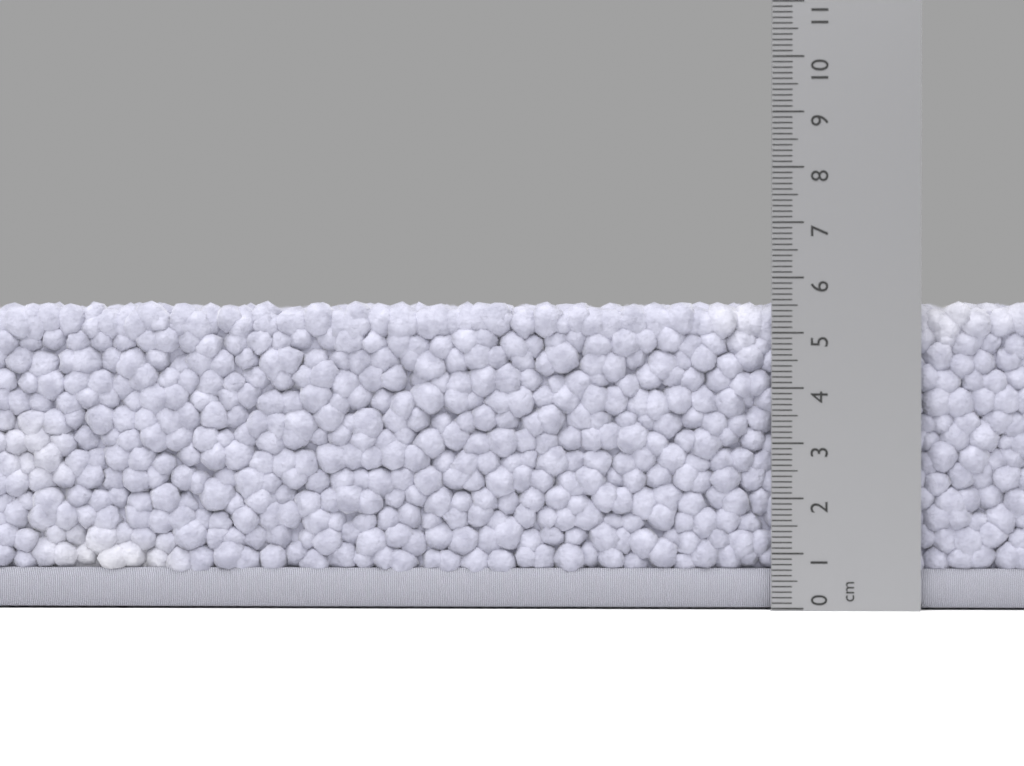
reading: 5.6 cm
